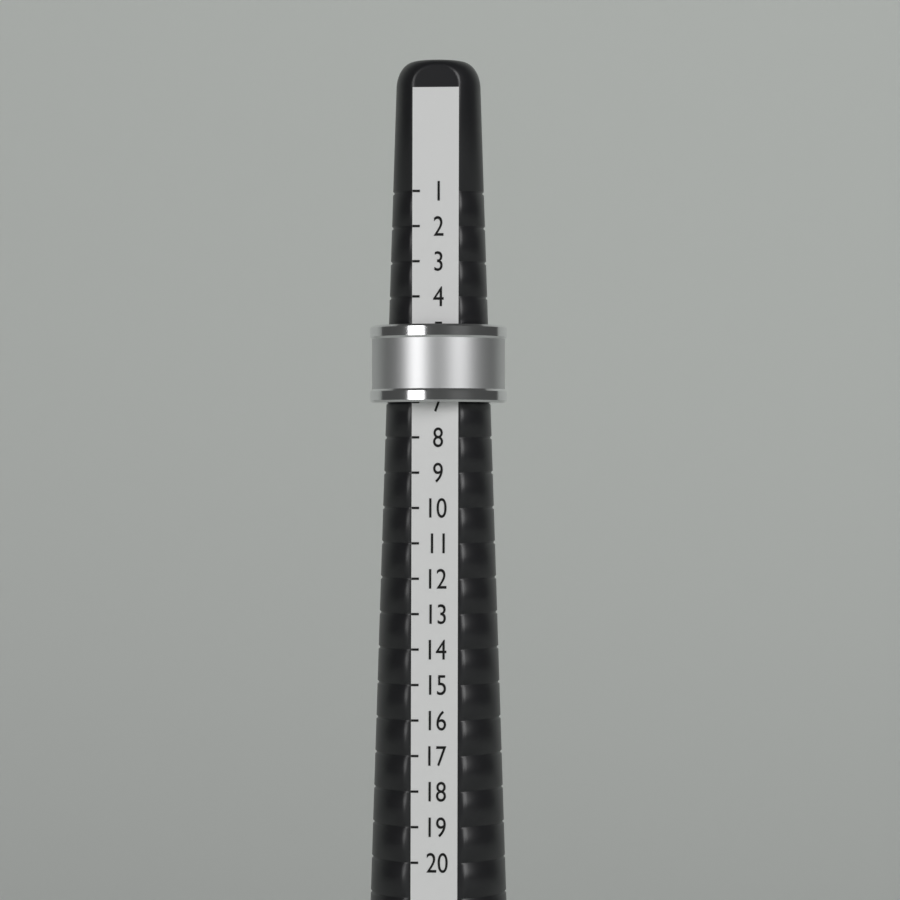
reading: 7 (no unit)
